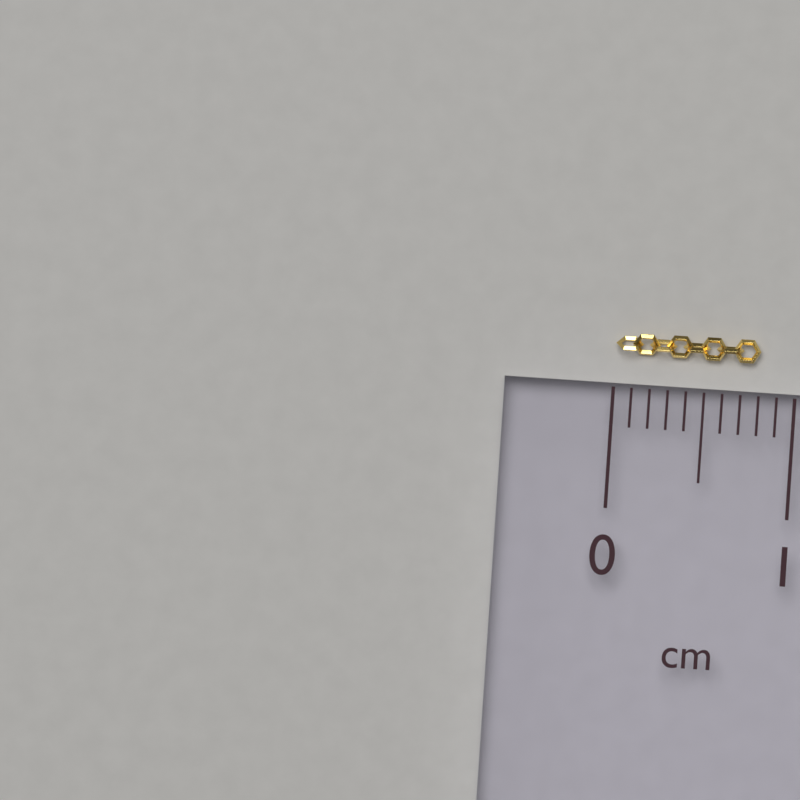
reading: 0.8 cm
